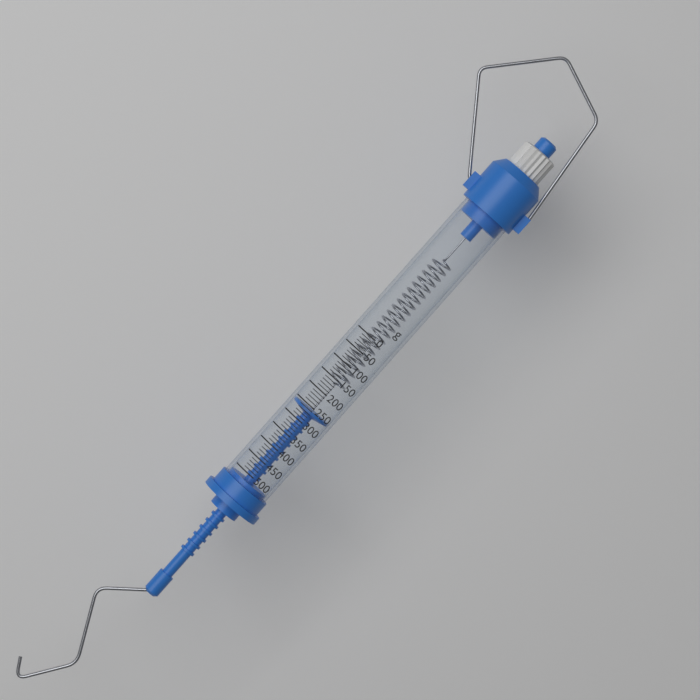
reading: 260 g
